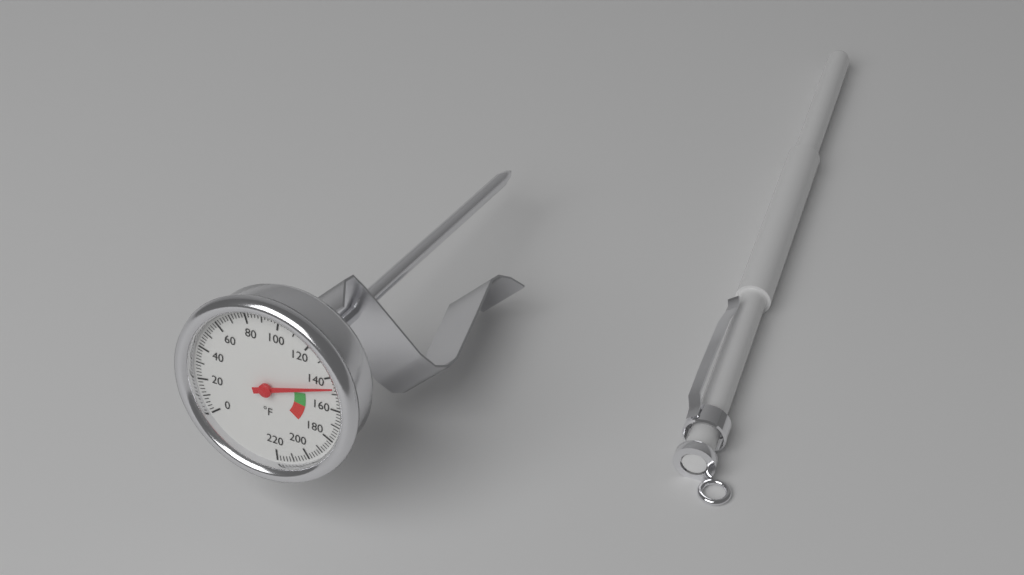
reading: 146 °F
